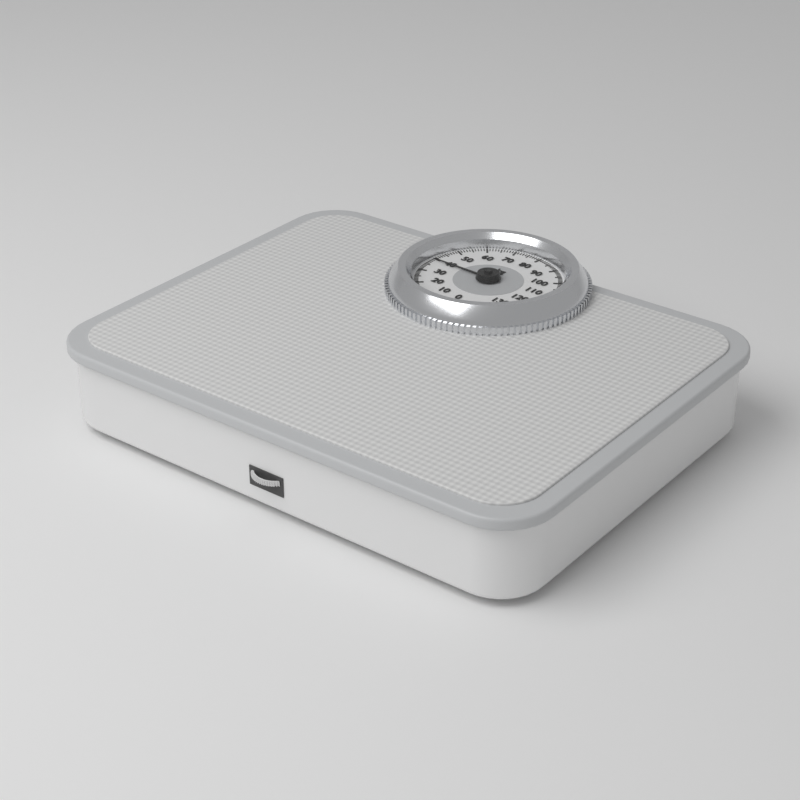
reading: 39 kg
